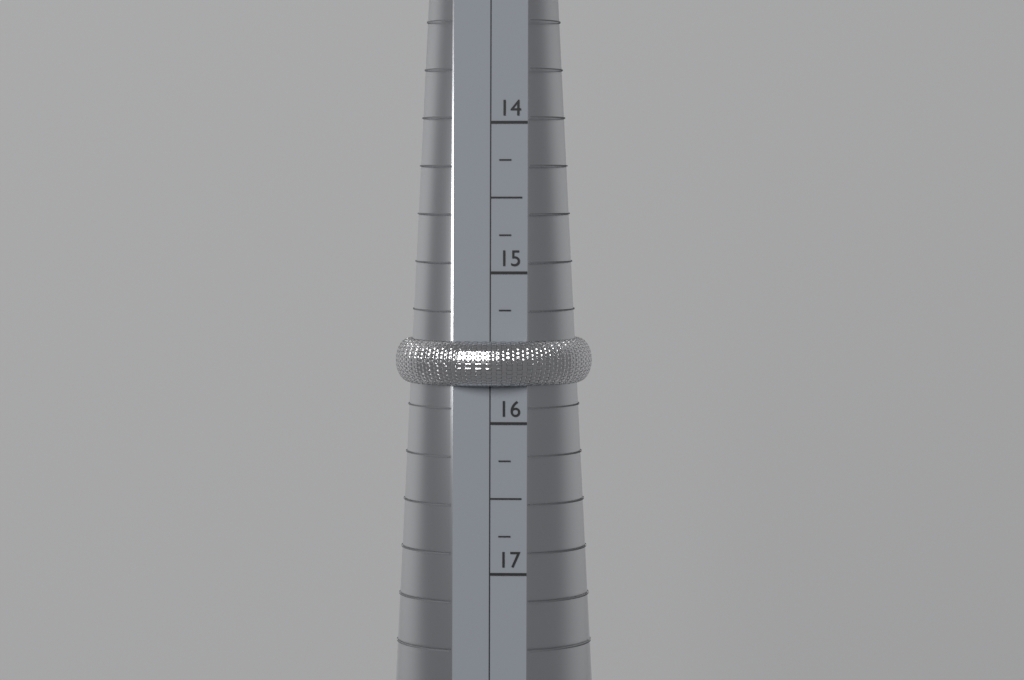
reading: 15.75 (no unit)
